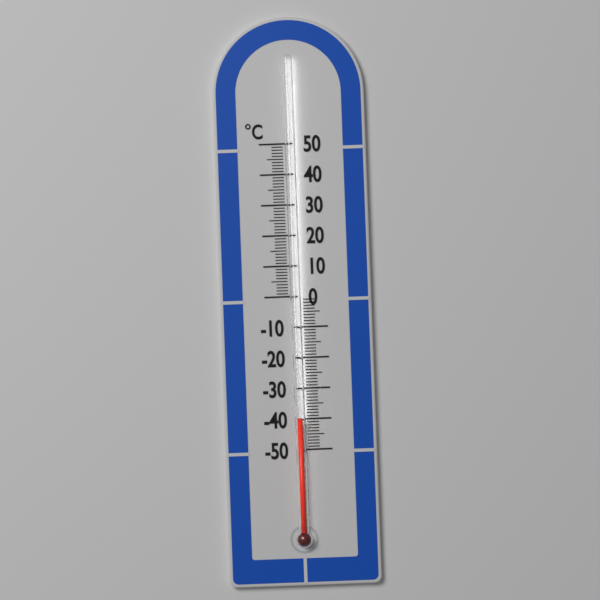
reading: -40 °C
